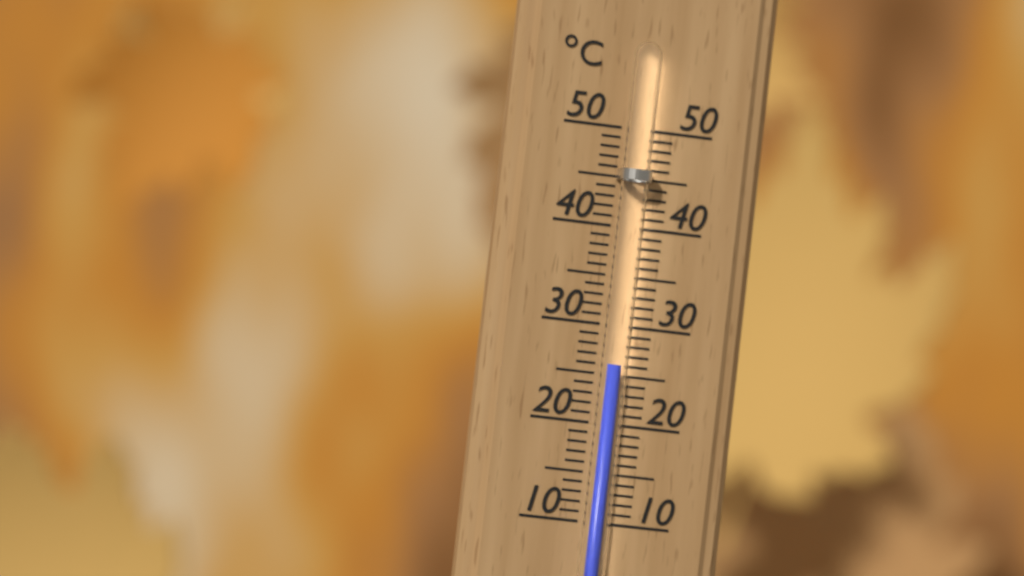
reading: 26 °C
